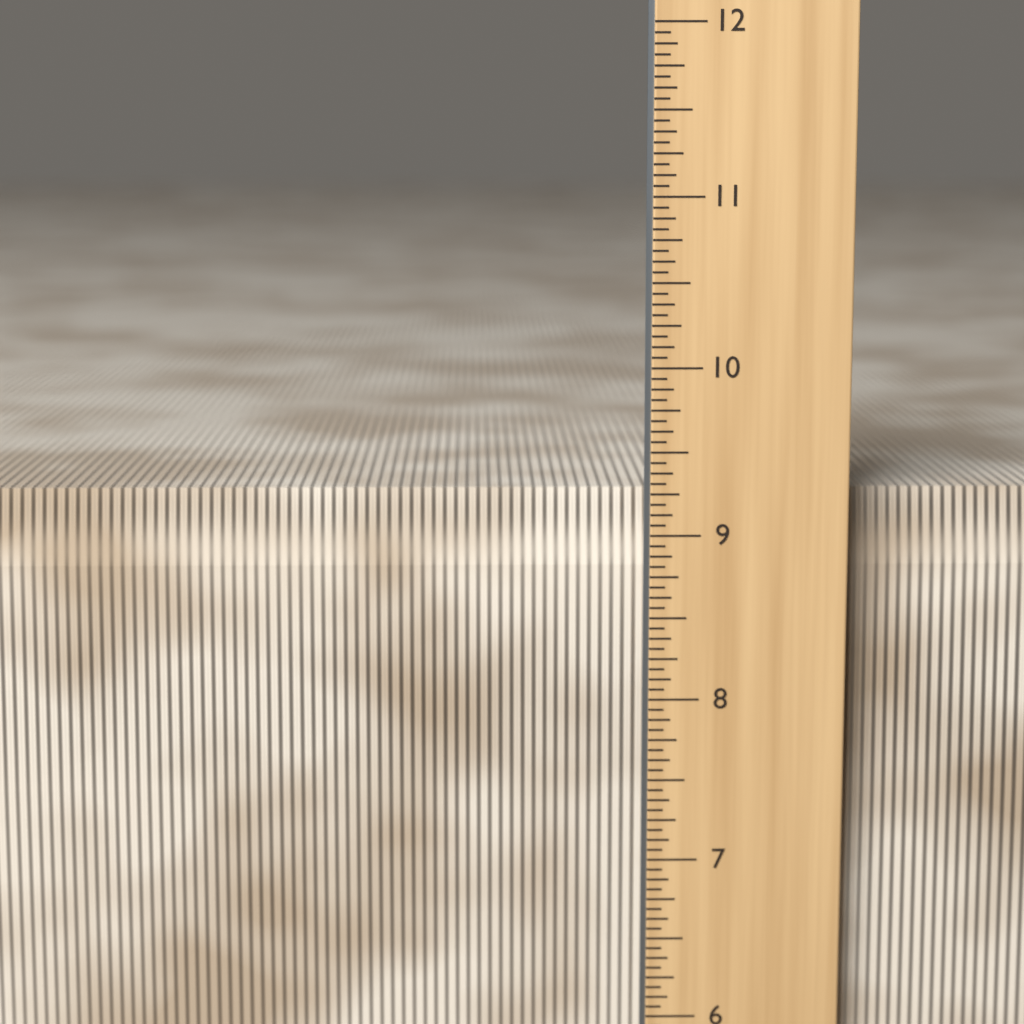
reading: 9.2500 in
